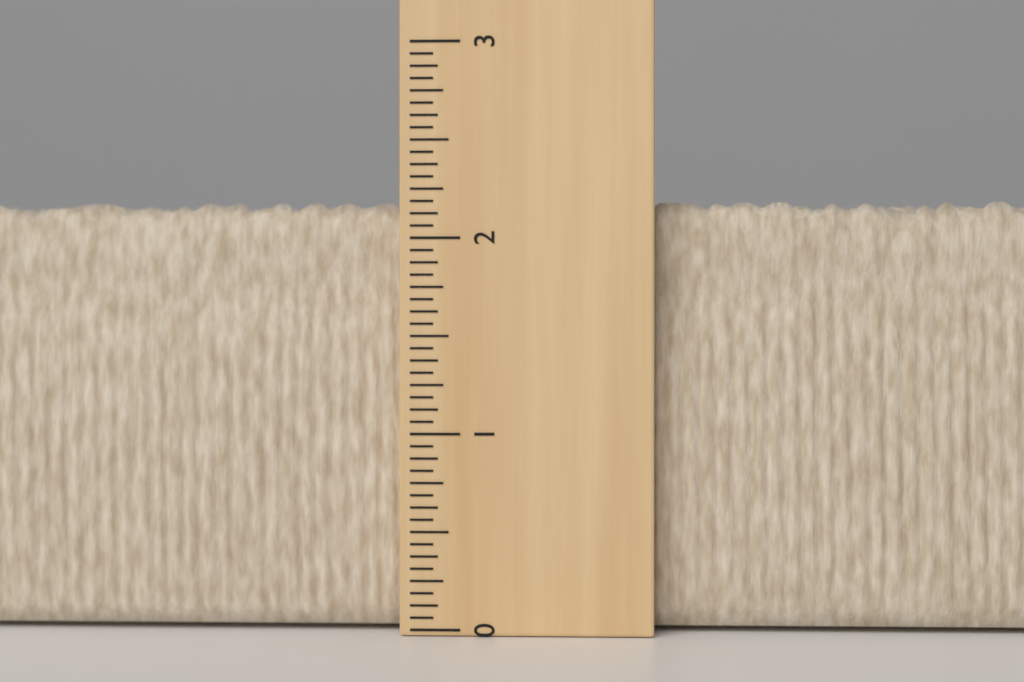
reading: 2.1875 (no unit)
